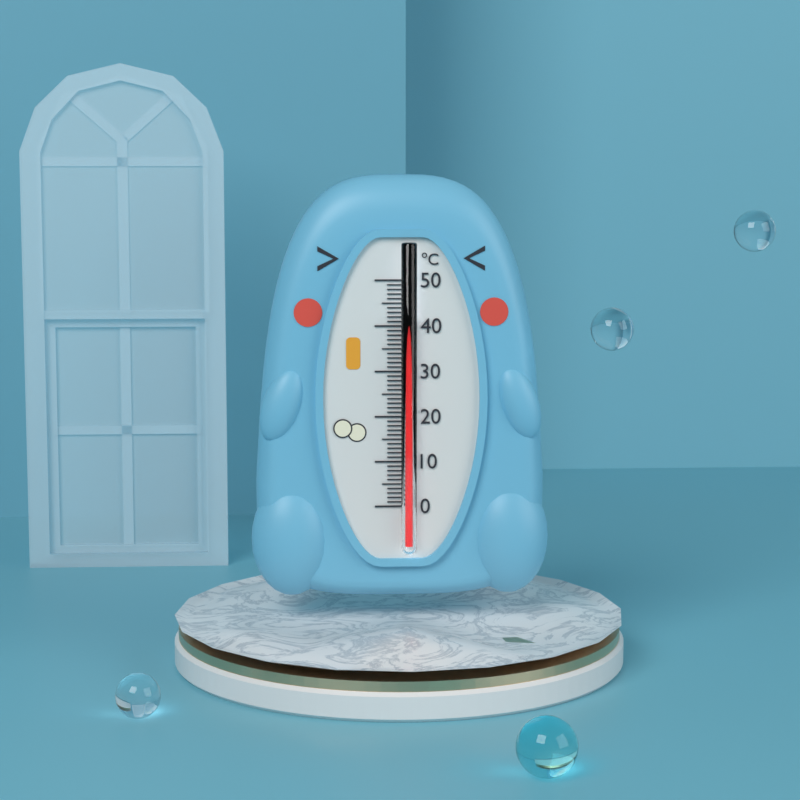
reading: 43 °C
